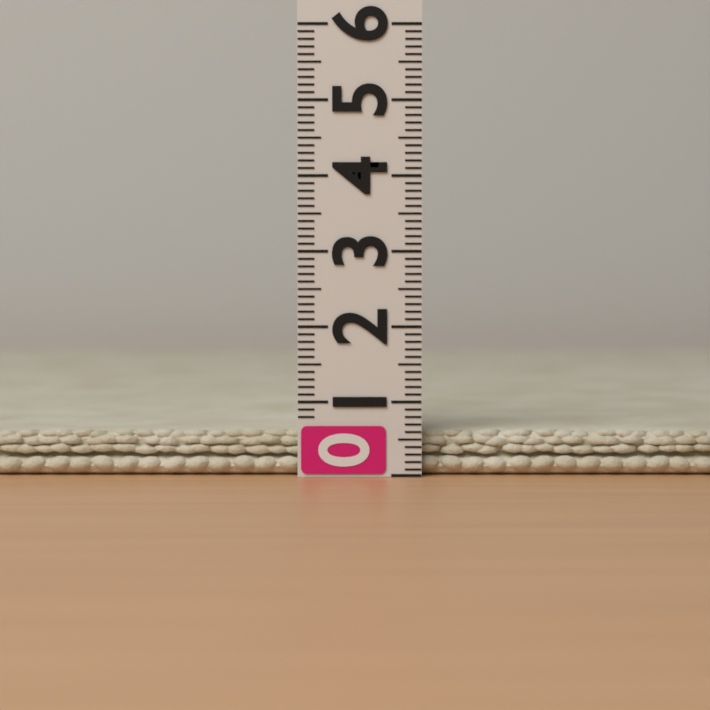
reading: 0.6 (no unit)
